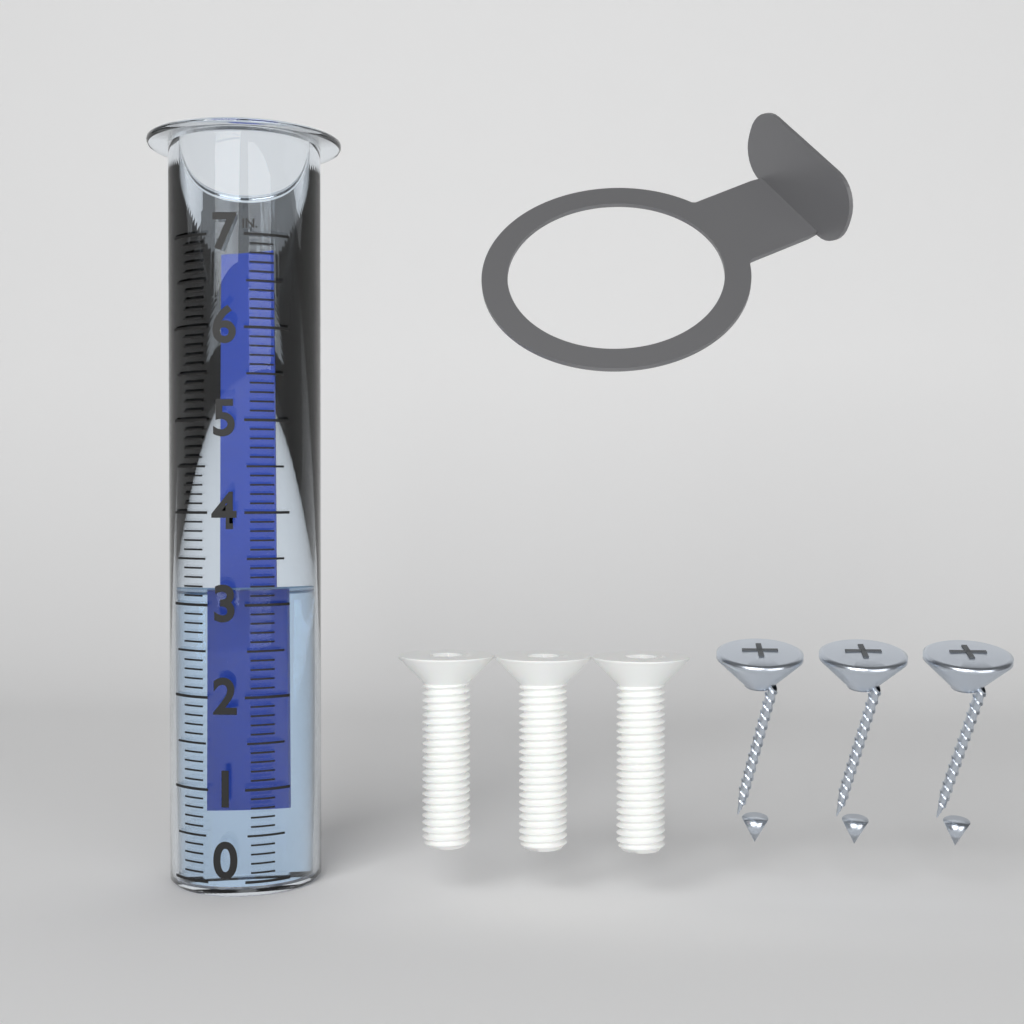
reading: 3.2 in
